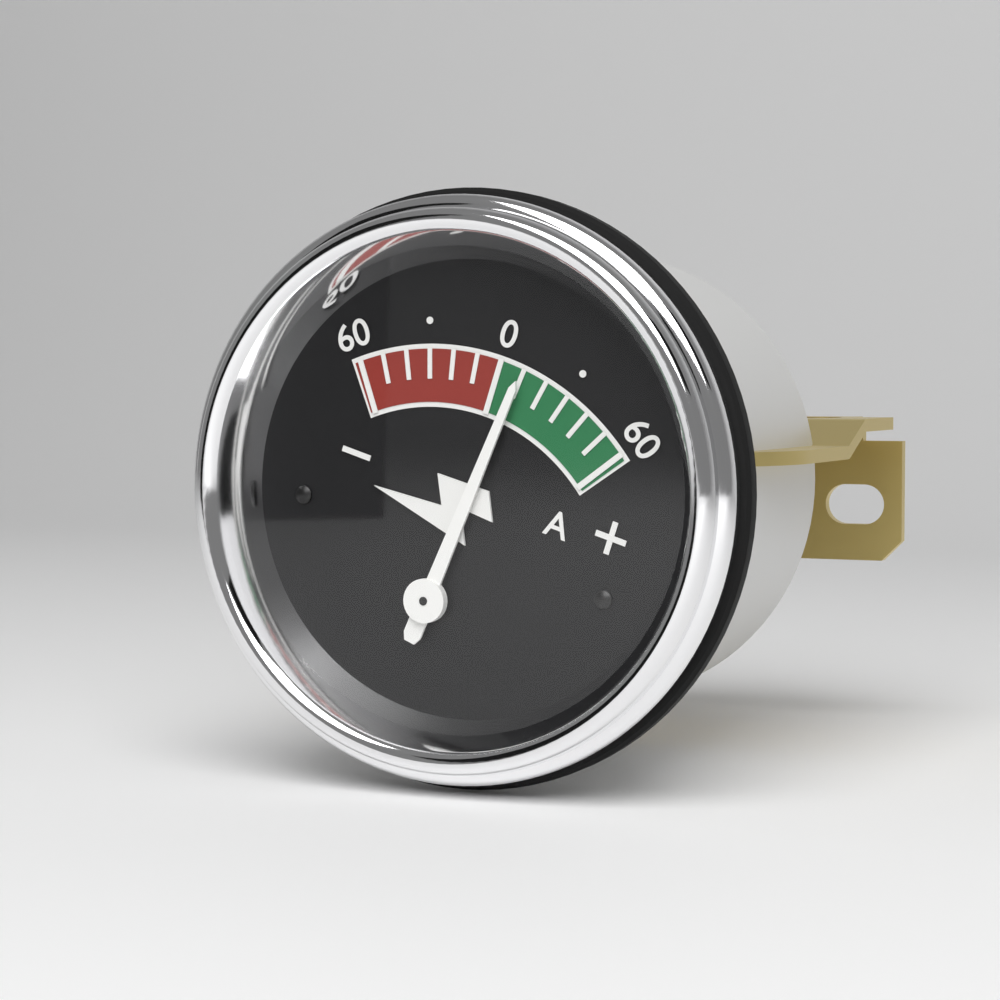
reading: 10 A
